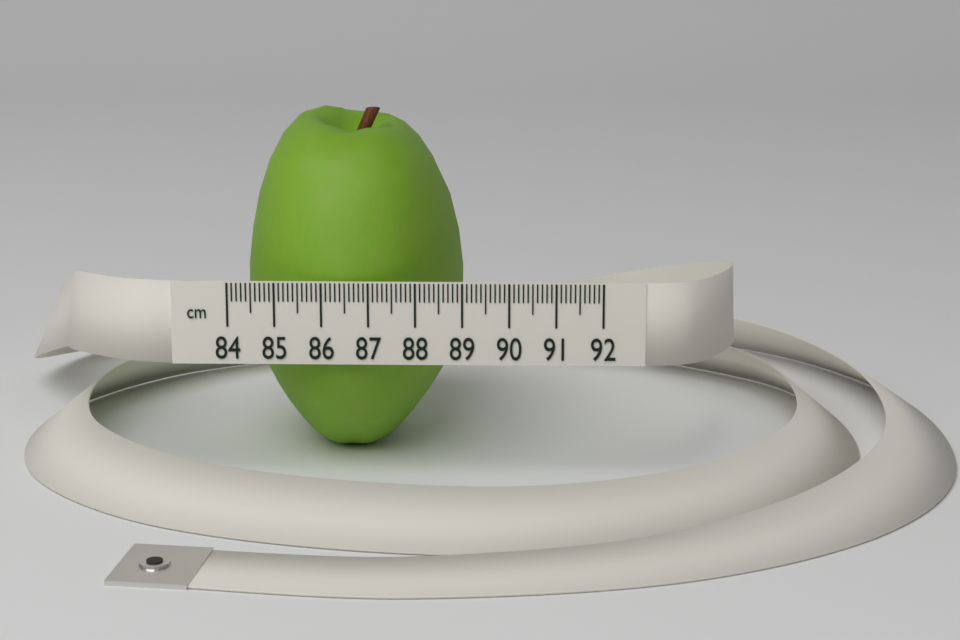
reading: 88.9 cm
